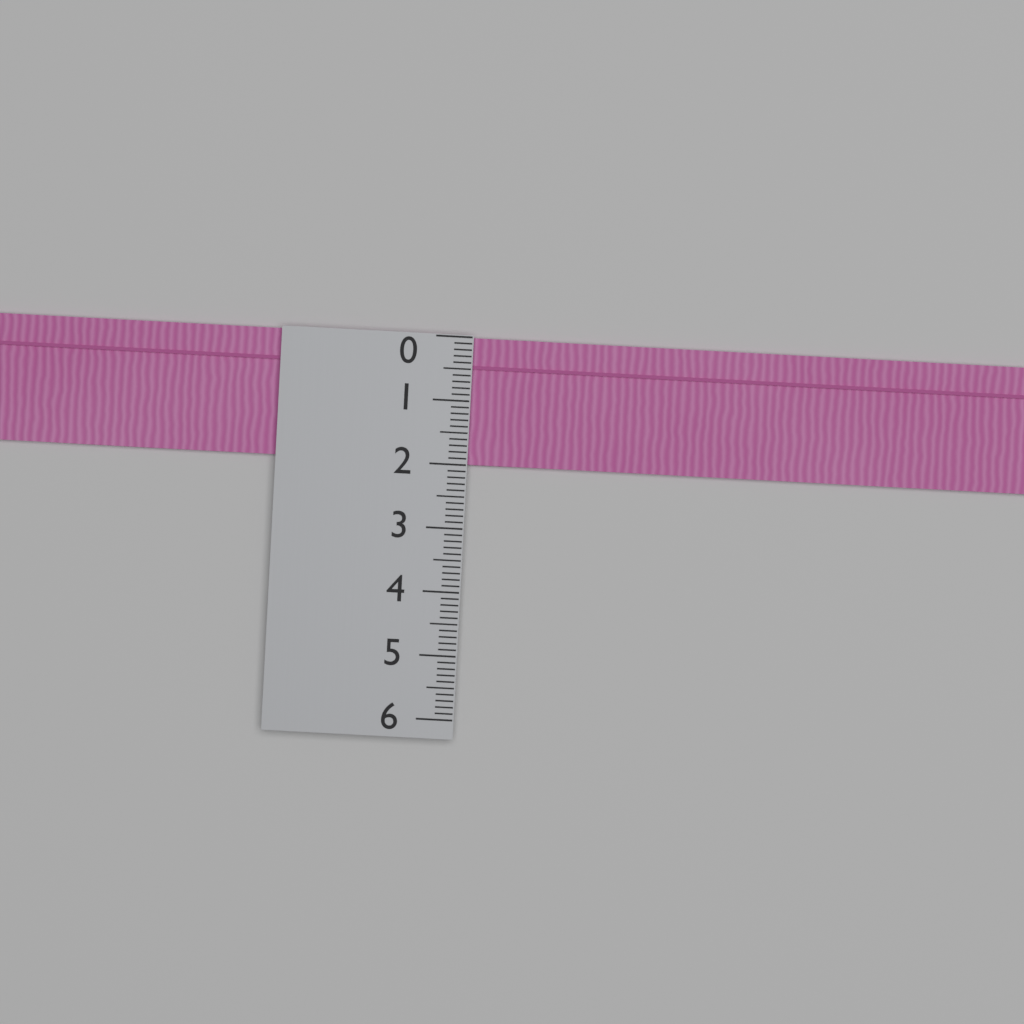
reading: 2.0 (no unit)
